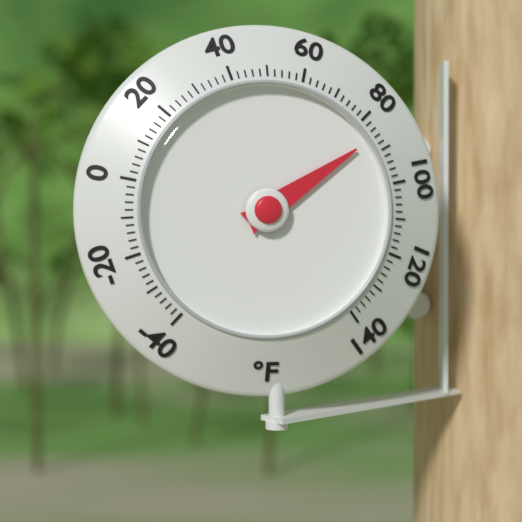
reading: 86 °F
